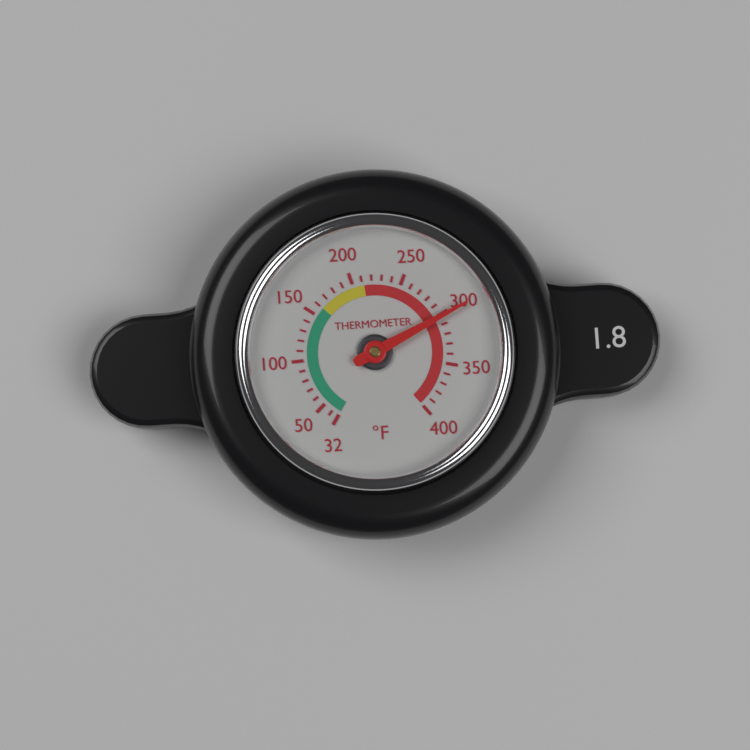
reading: 302 °F
